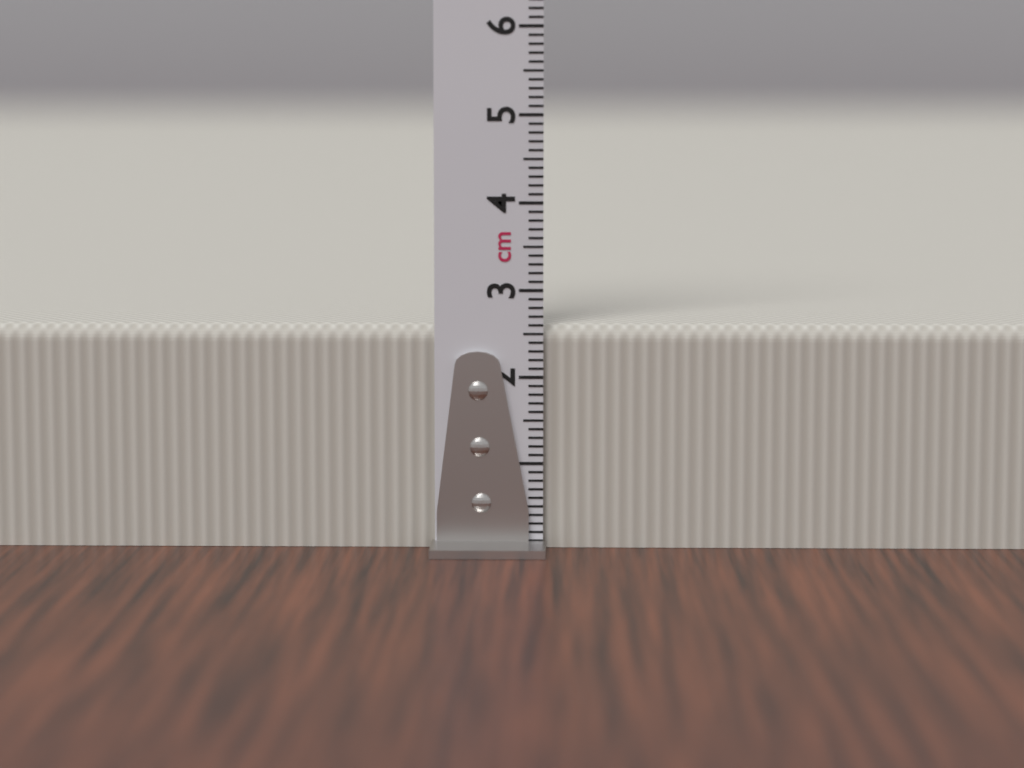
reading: 2.6 cm
